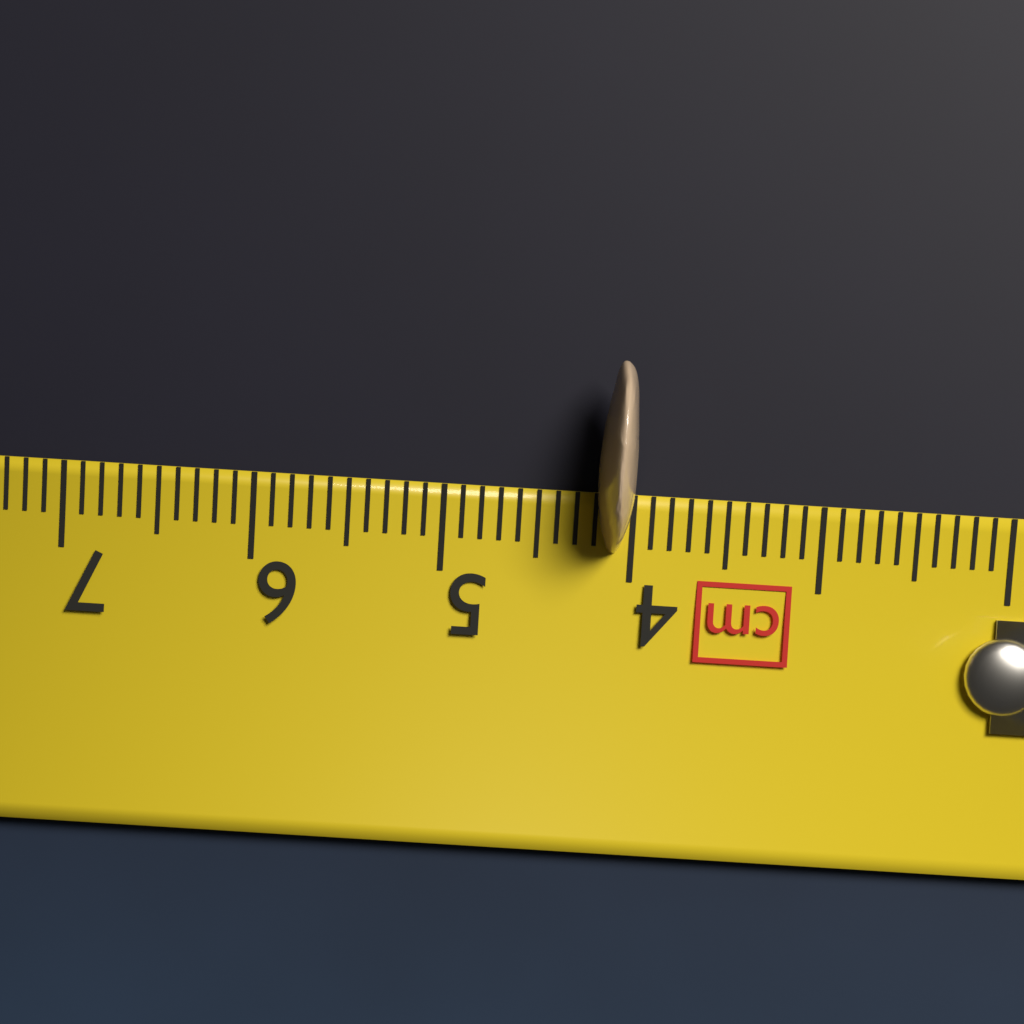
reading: 4.2 cm
